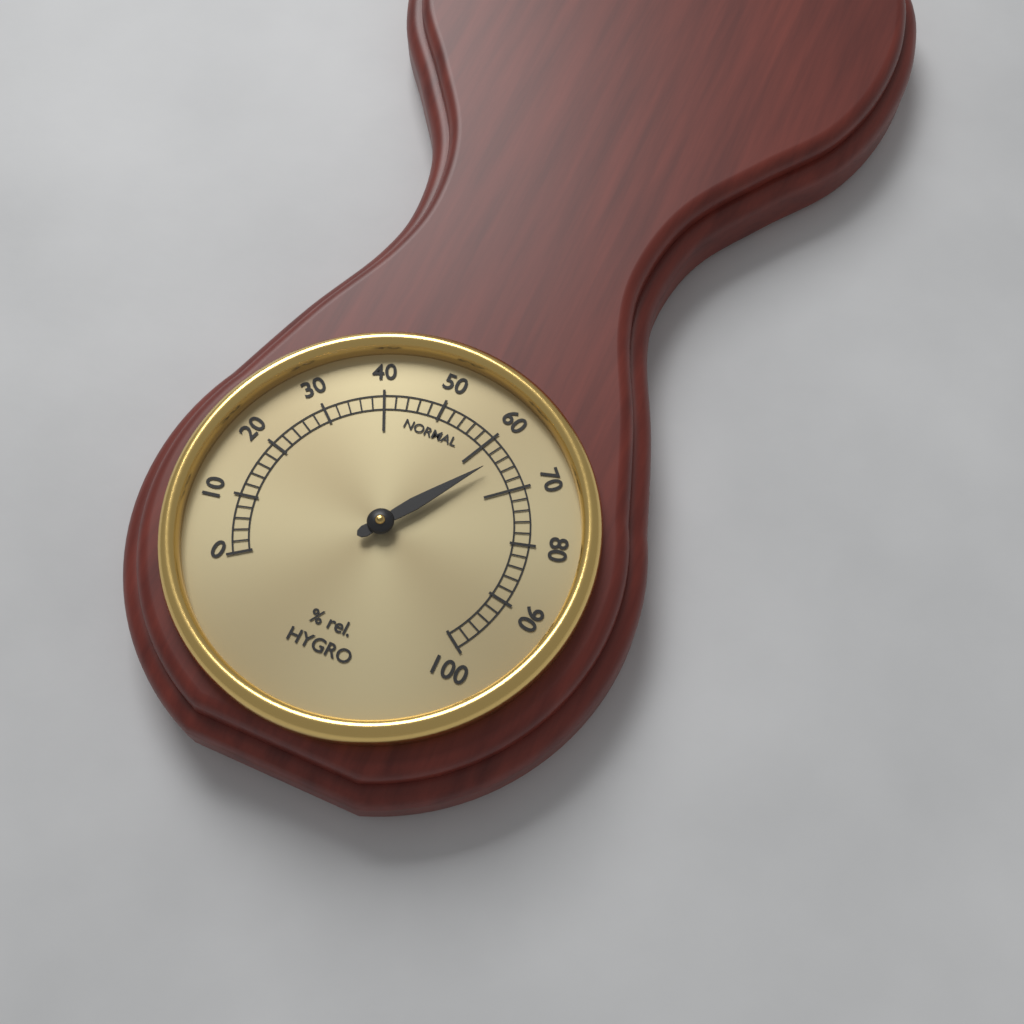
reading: 64 % rel.
